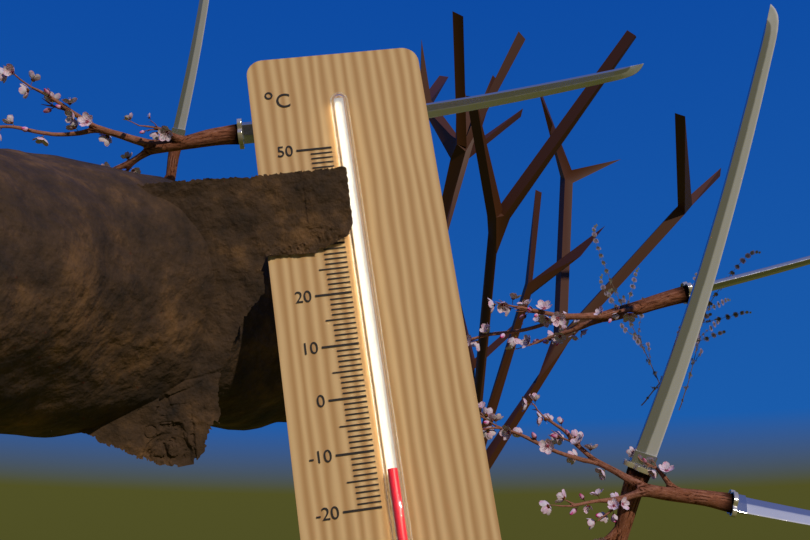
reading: -14 °C
